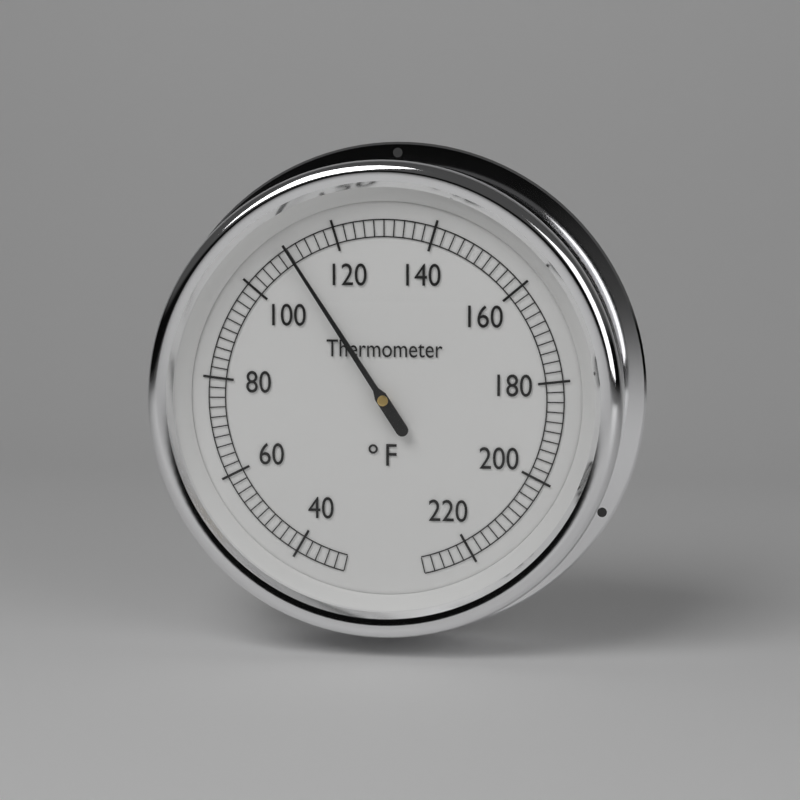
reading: 110 °F
